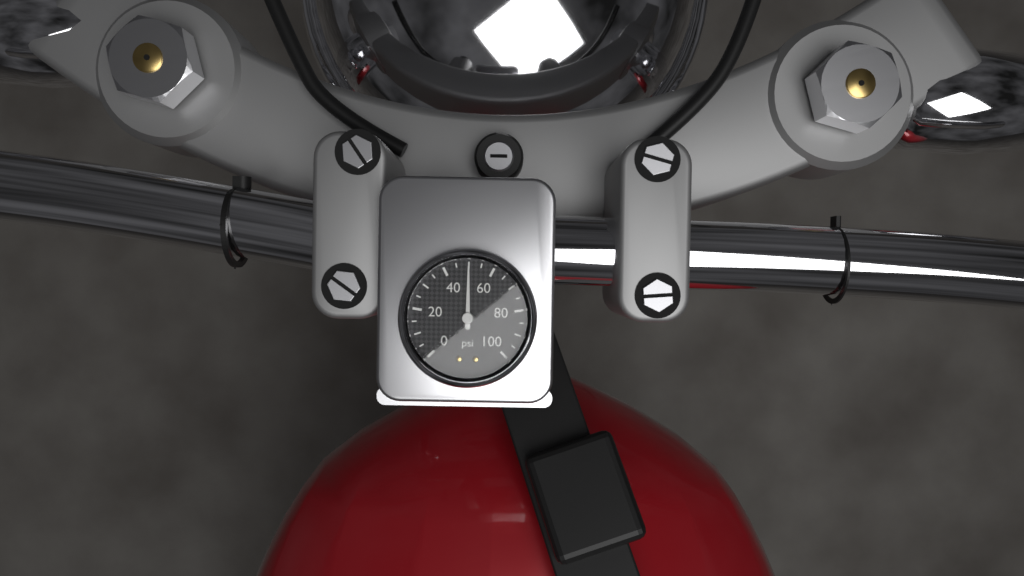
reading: 50 psi
